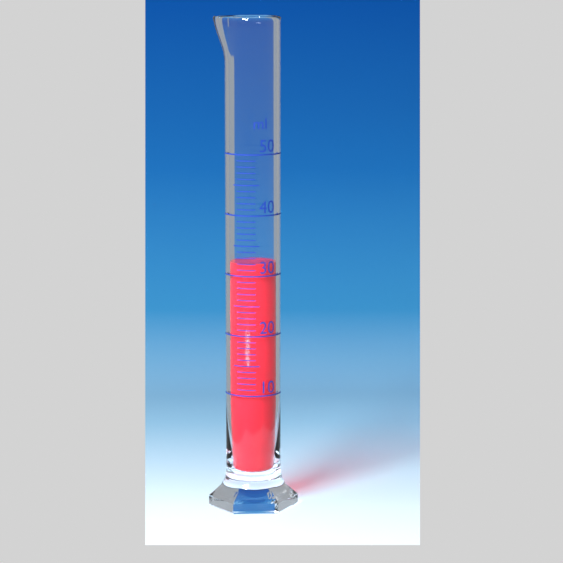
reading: 32 ml
